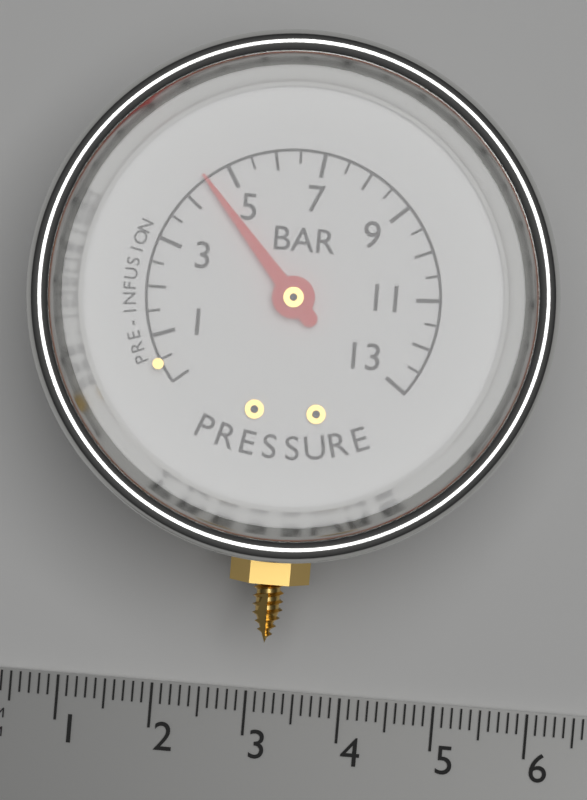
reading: 4.5 bar
